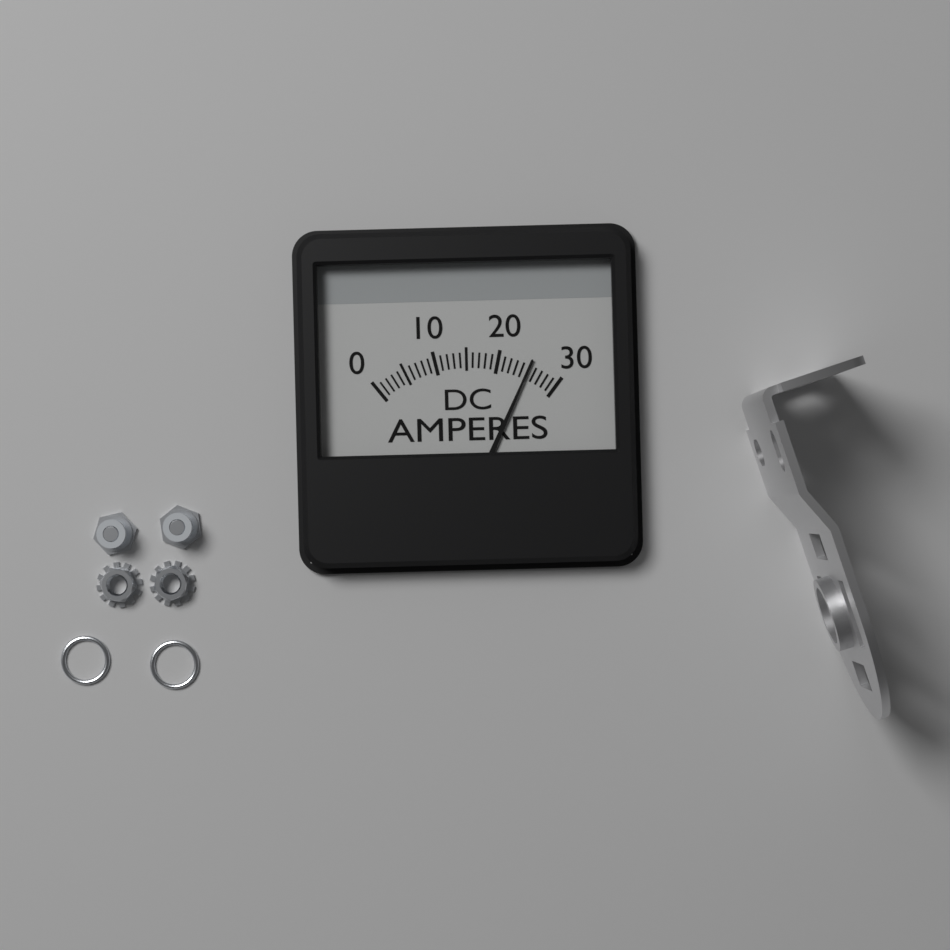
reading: 25 A
